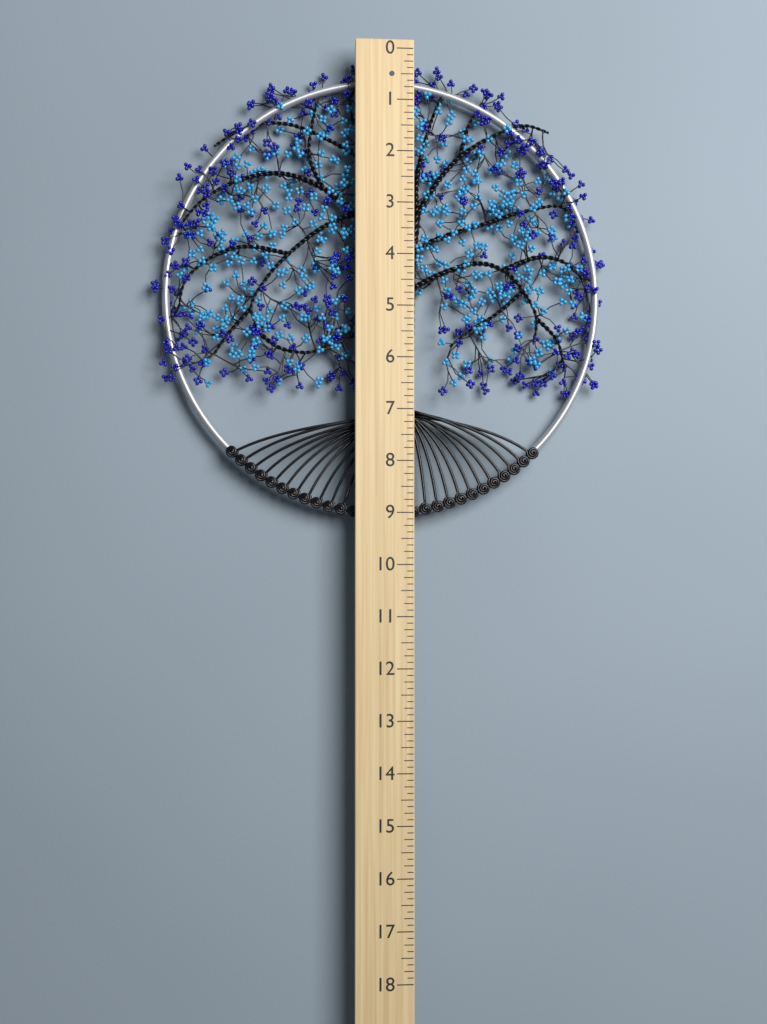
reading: 9.125 (no unit)
